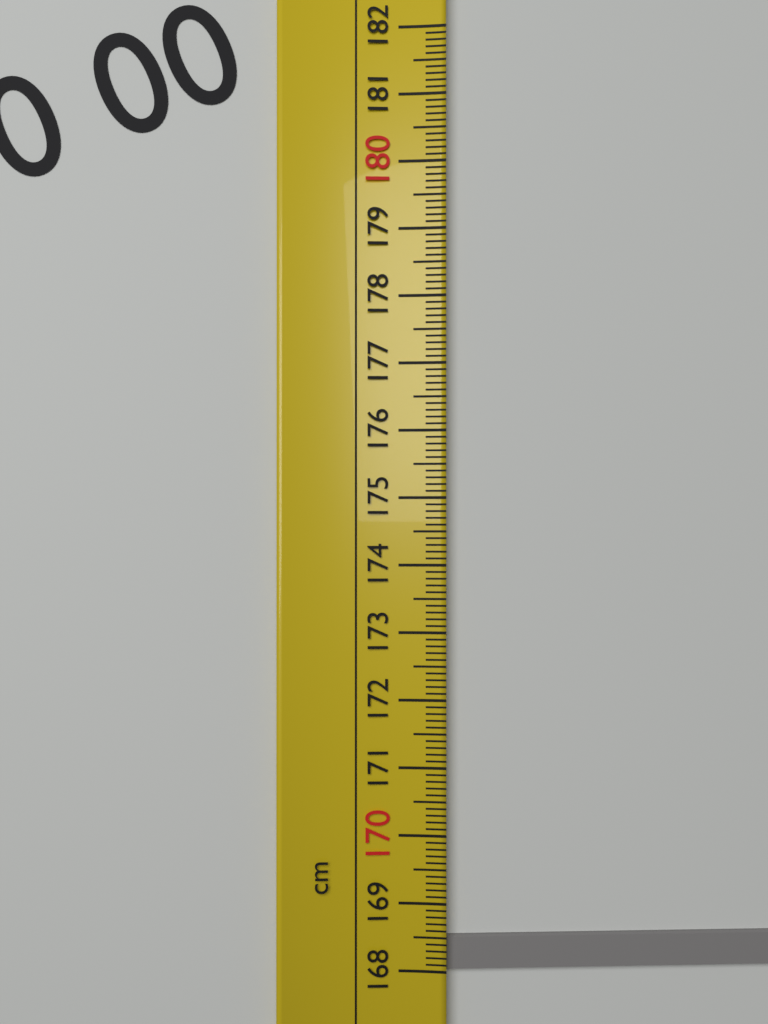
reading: 168.5 cm
